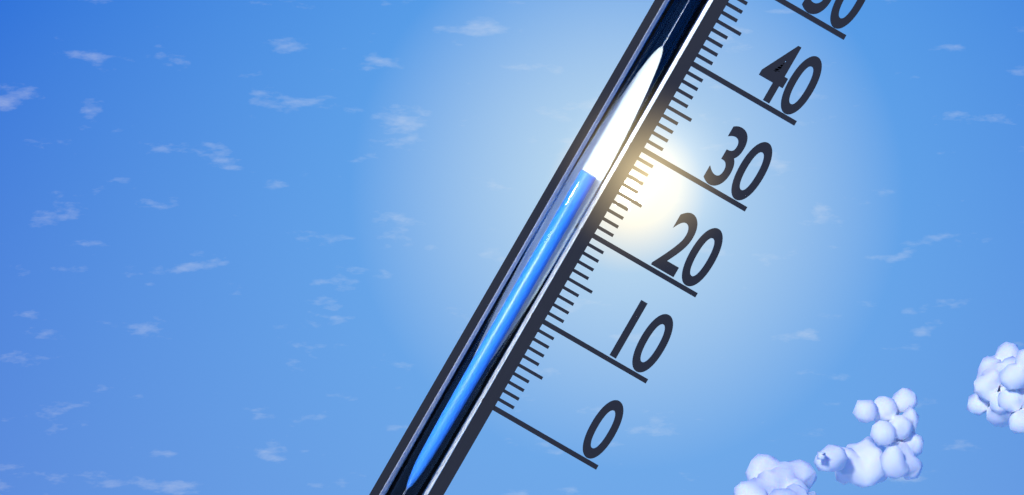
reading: 25 (no unit)
